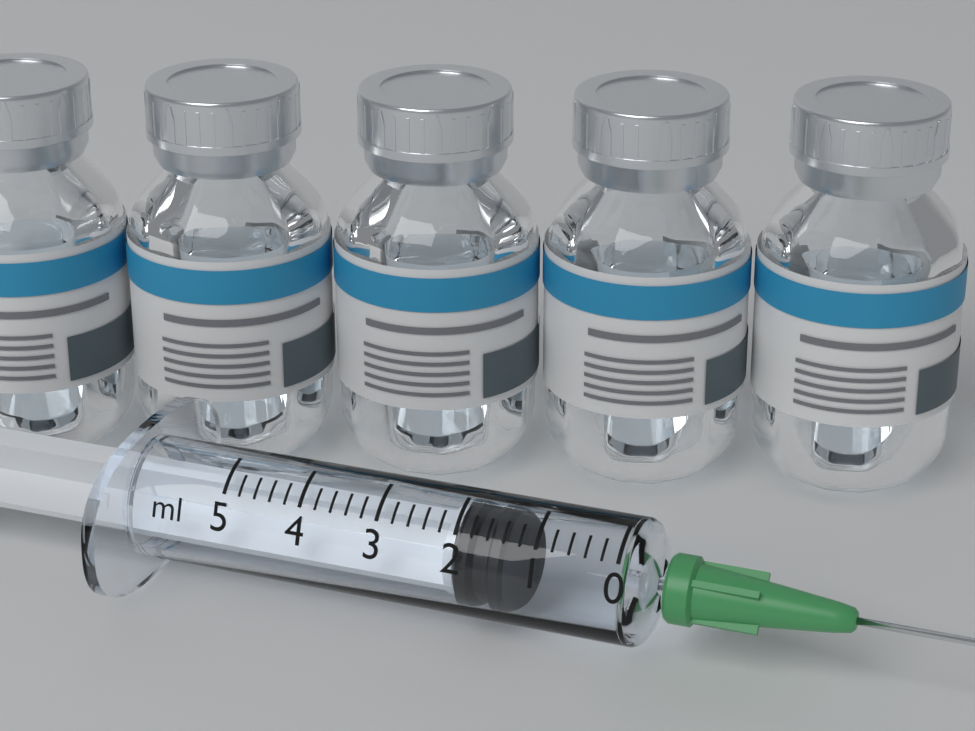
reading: 1.4 ml
